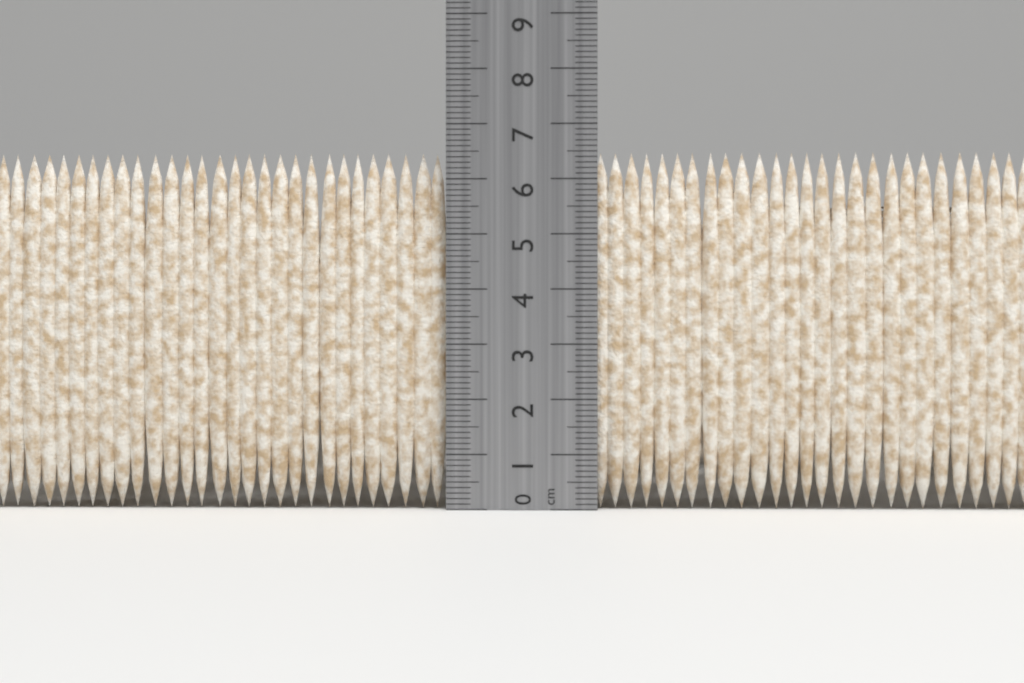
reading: 6.5 cm
